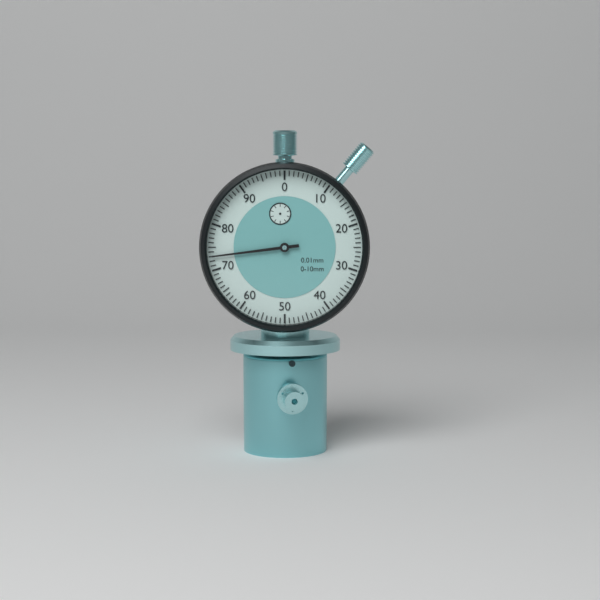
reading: 0.73 mm
